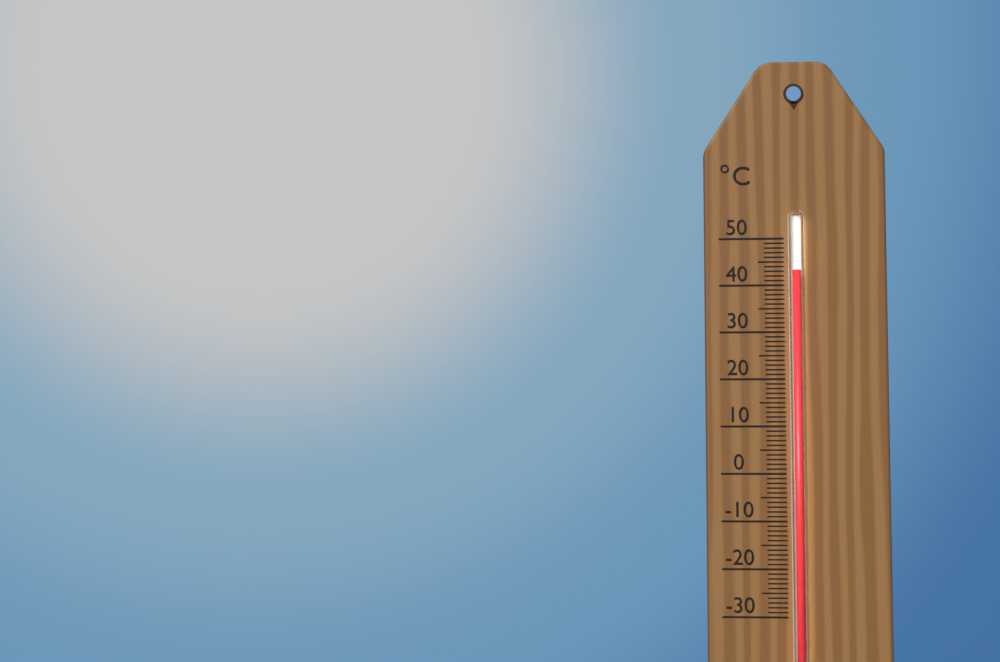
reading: 43 °C
